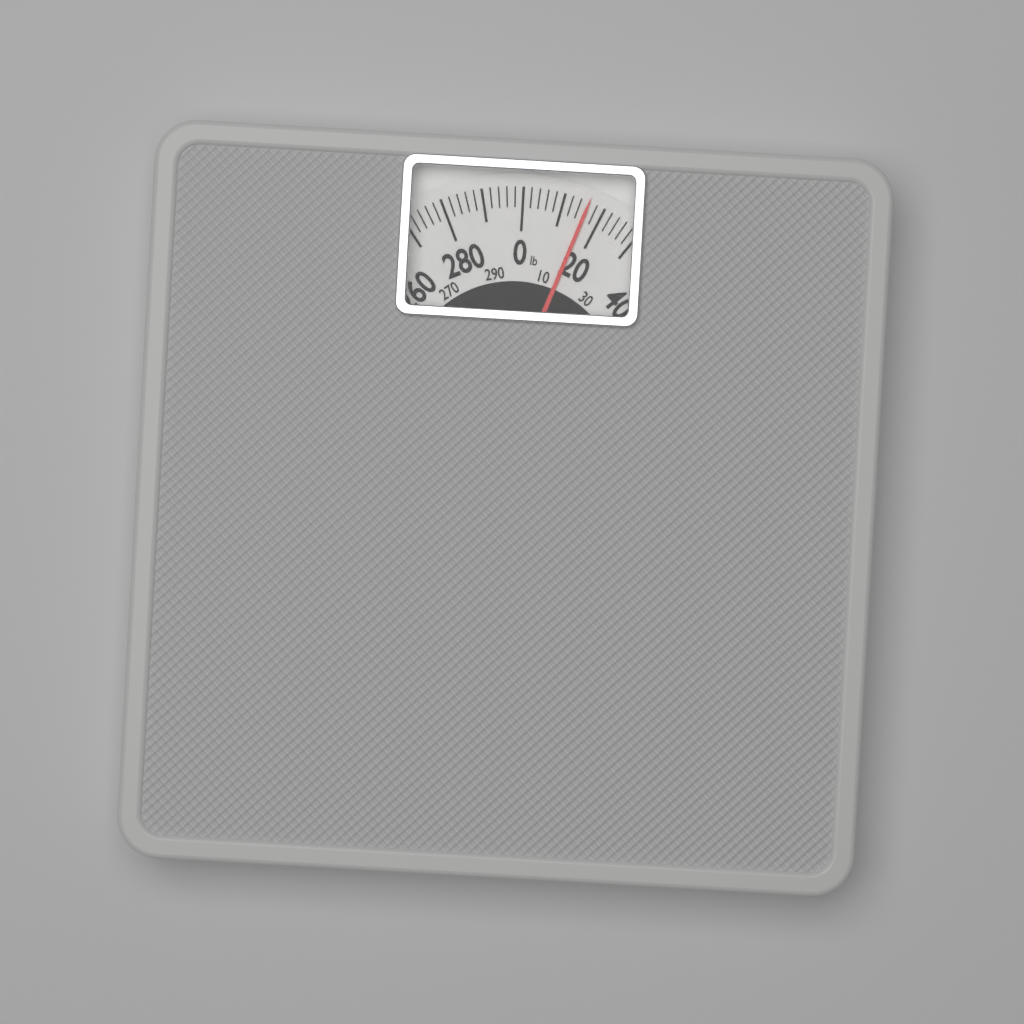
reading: 16 lb
